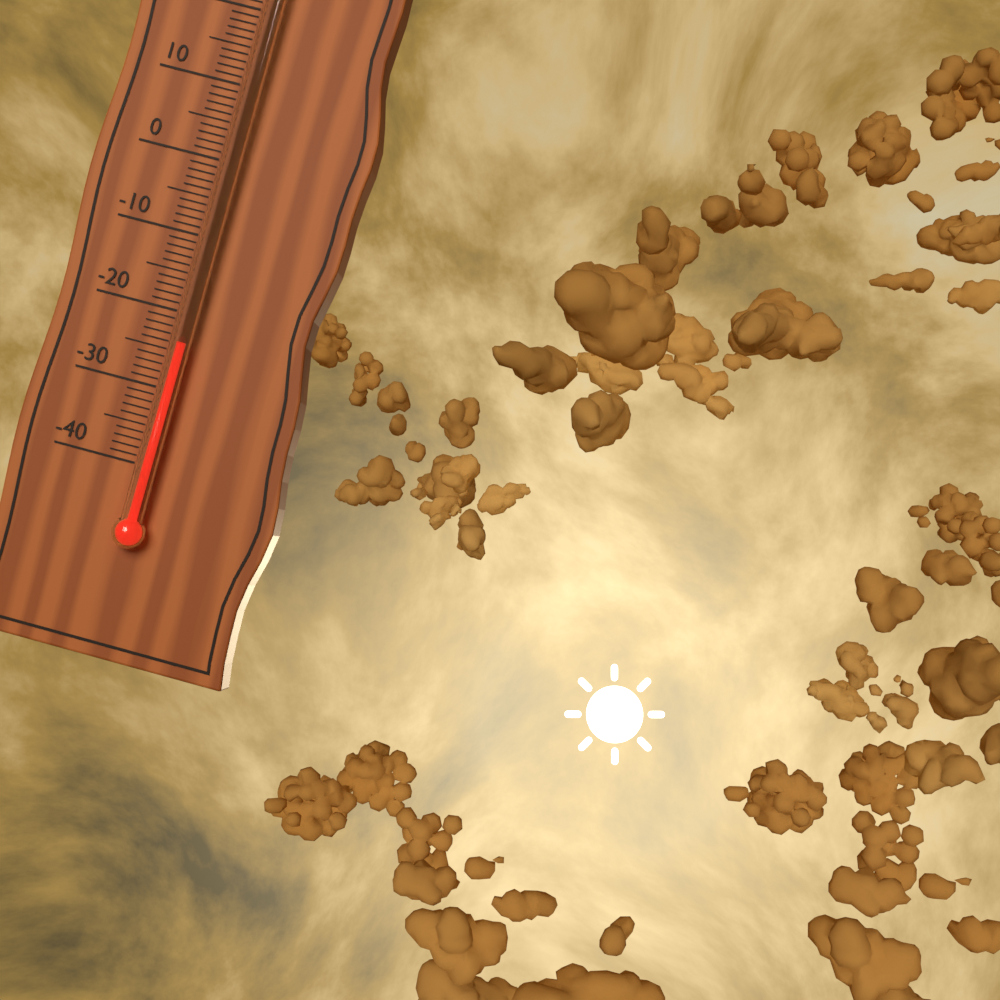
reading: -24 °C
